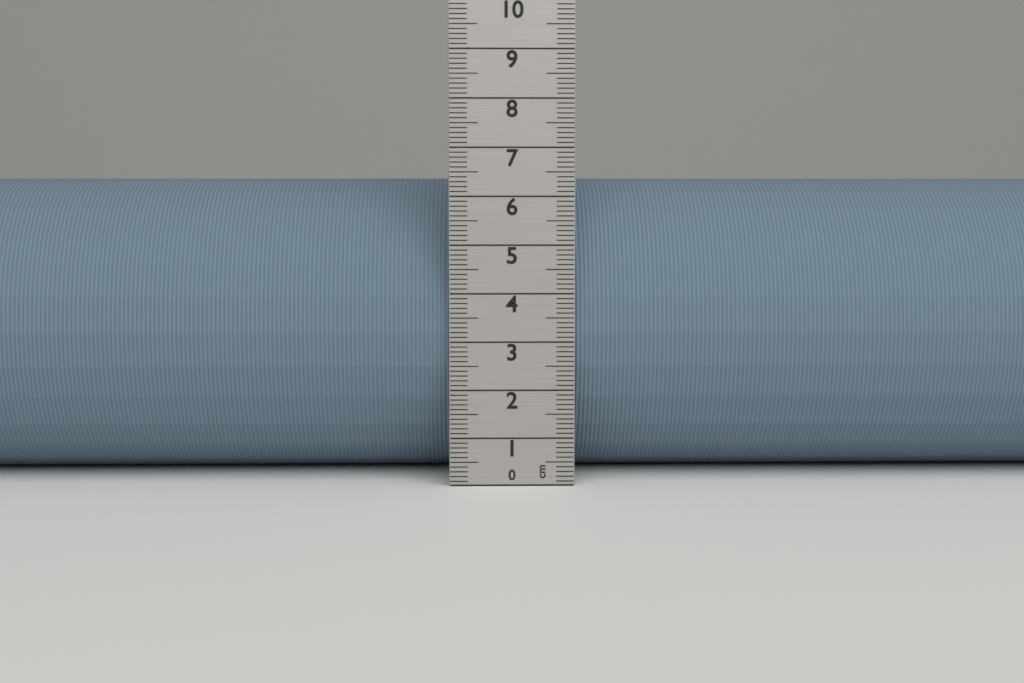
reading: 6.4 cm
